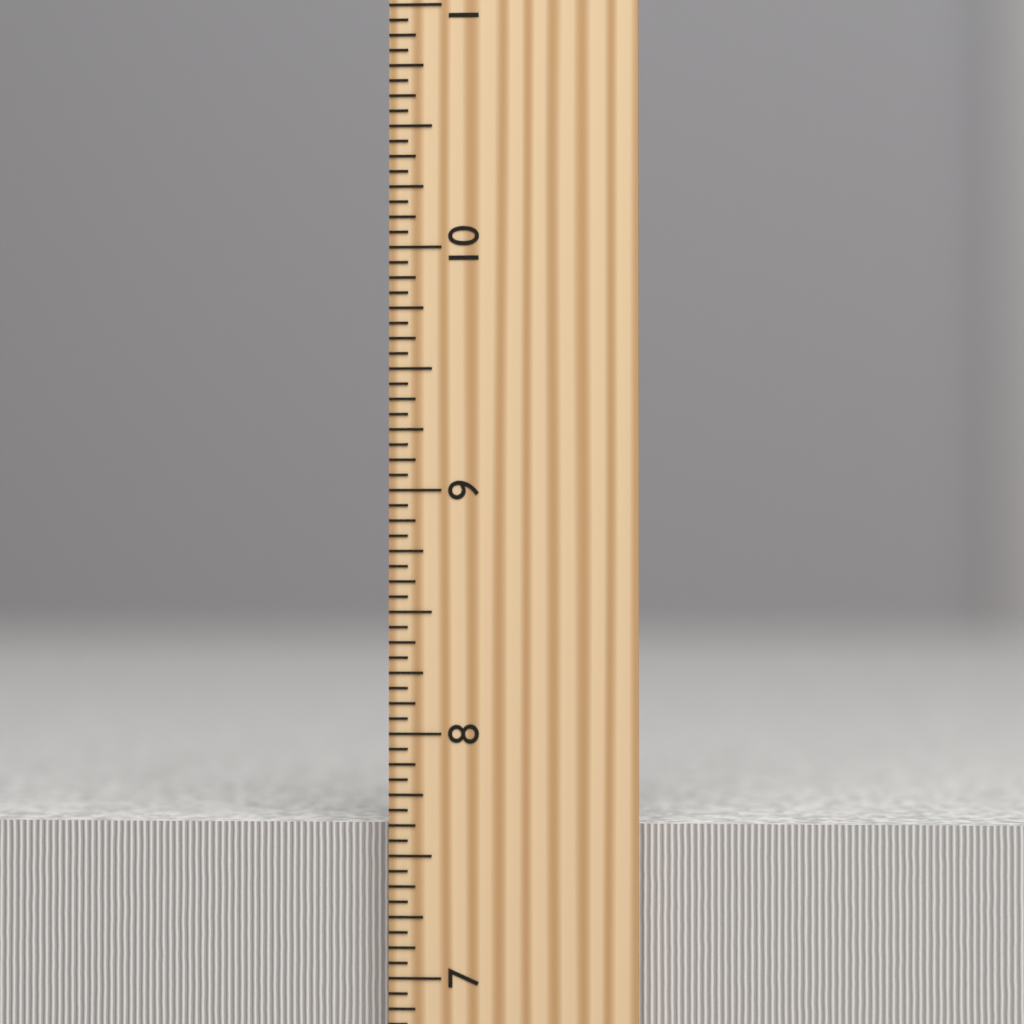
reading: 7.6250 inch
